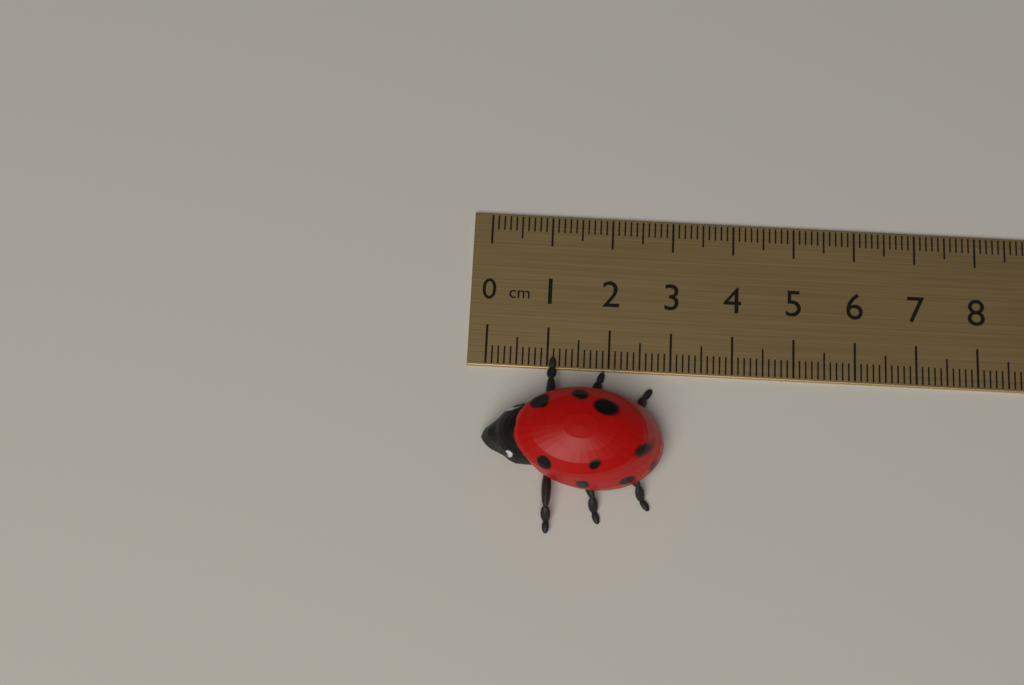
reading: 2.9 cm
